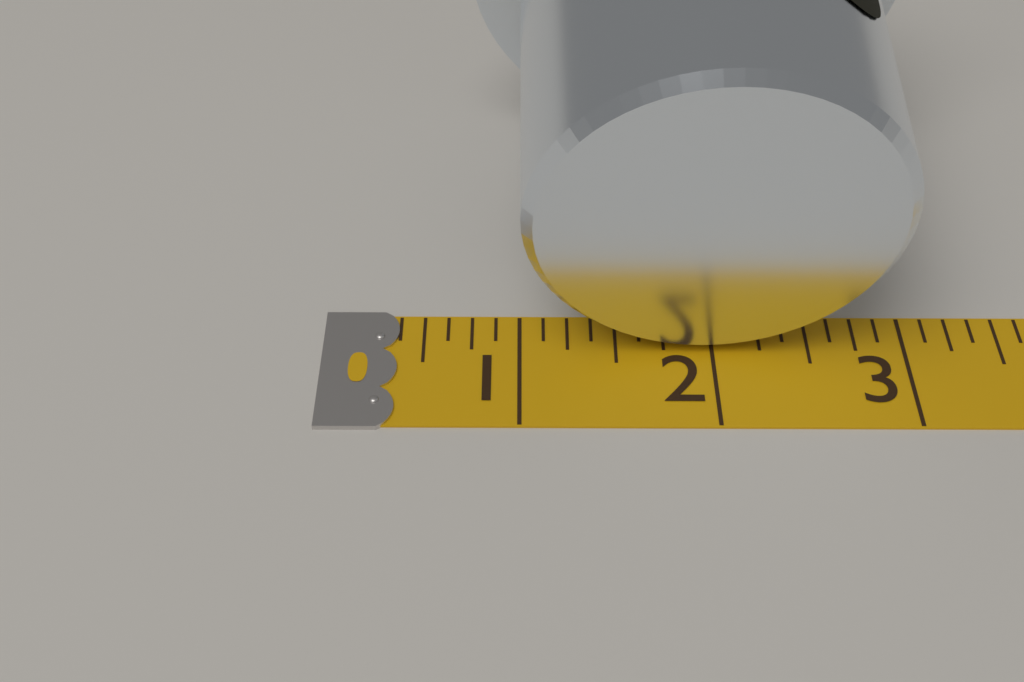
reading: 2.875 (no unit)
